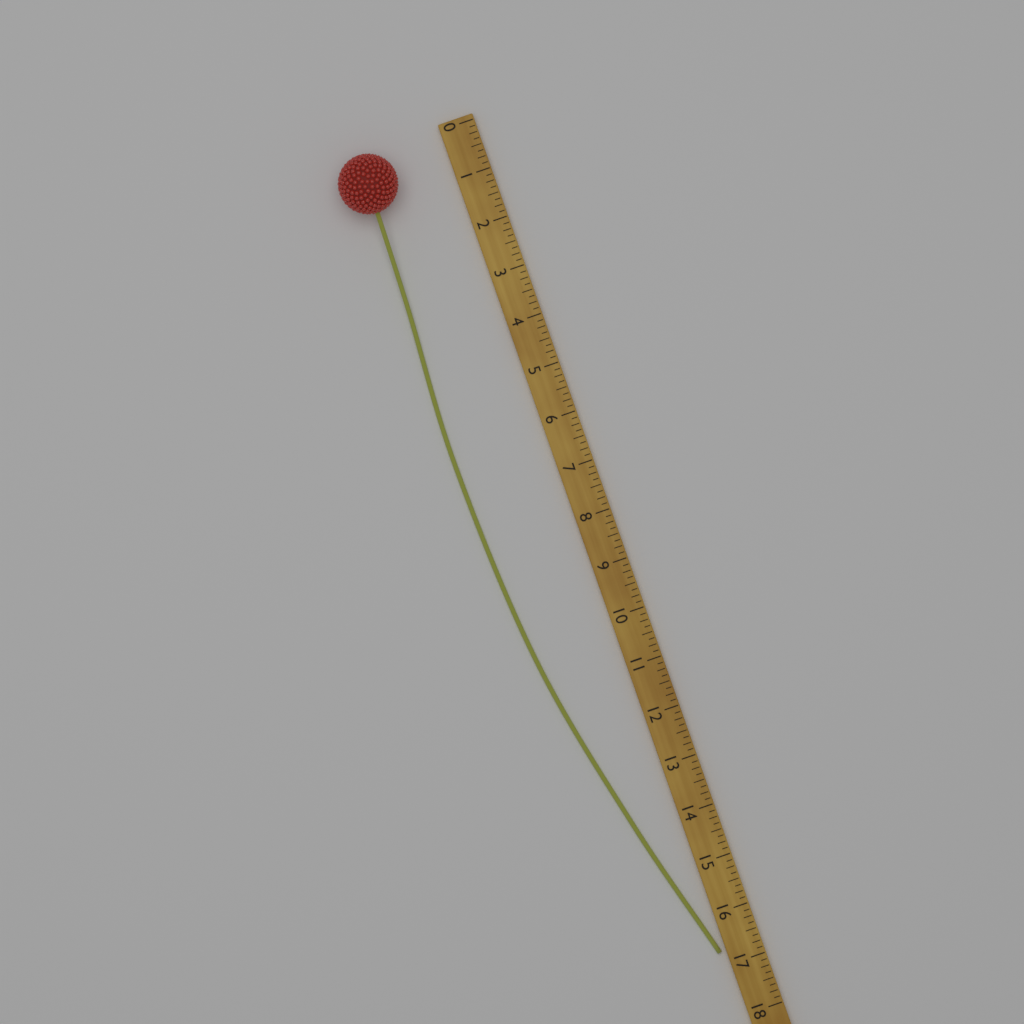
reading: 16.750 (no unit)
